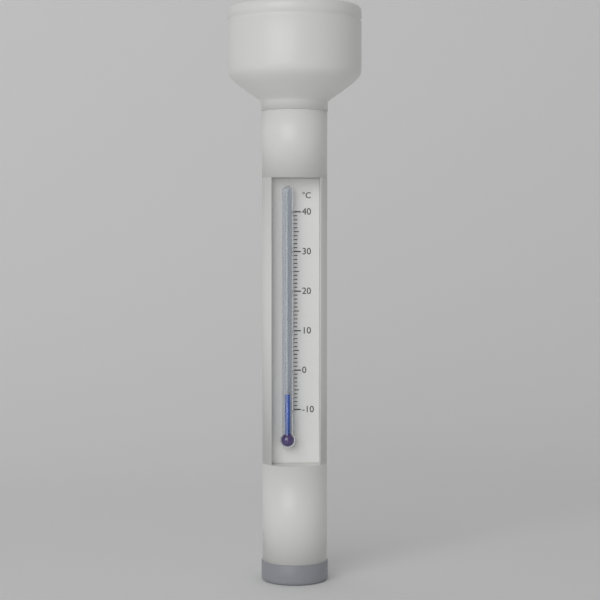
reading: -6 °C
